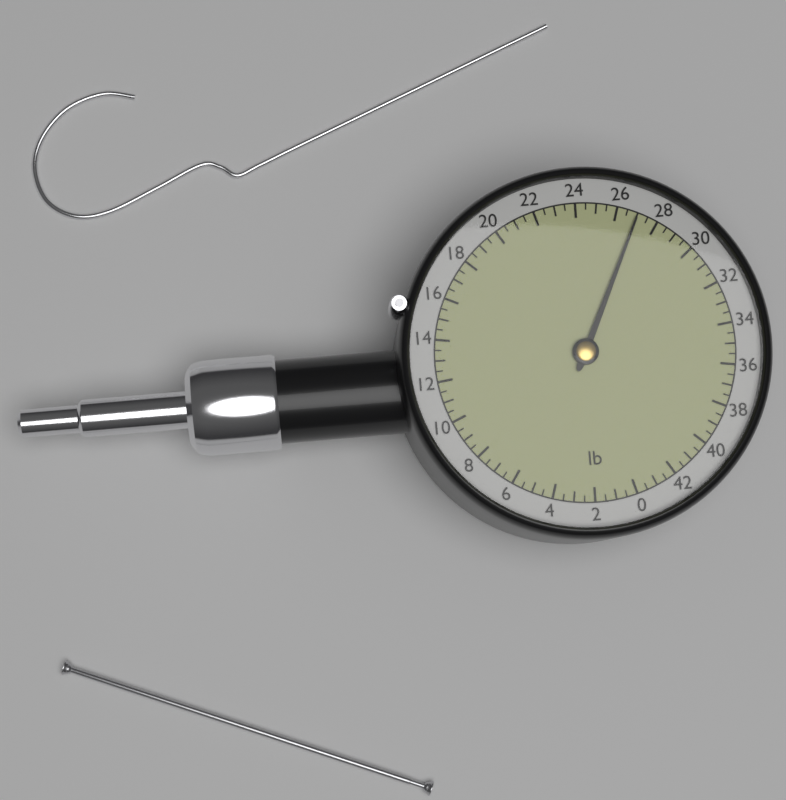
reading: 27.0 lb
